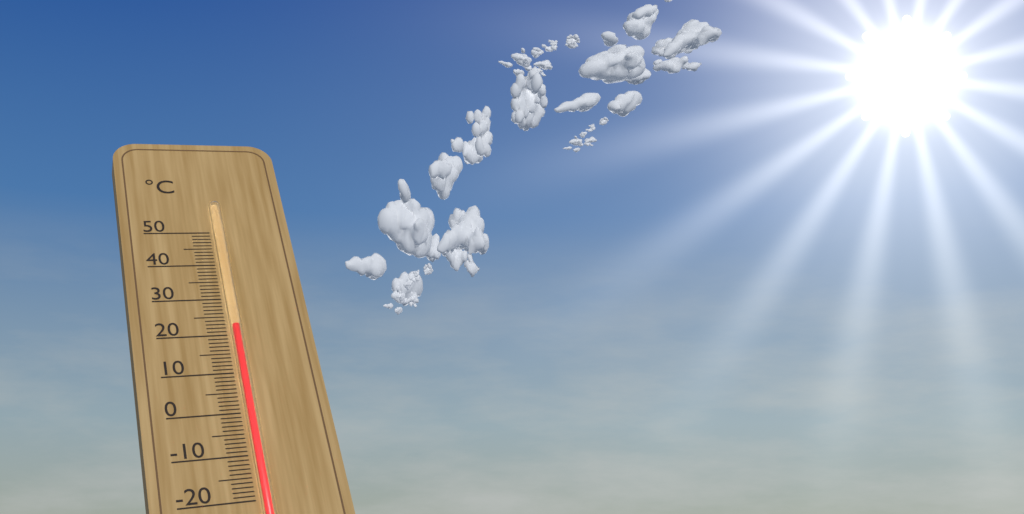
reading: 22 °C
